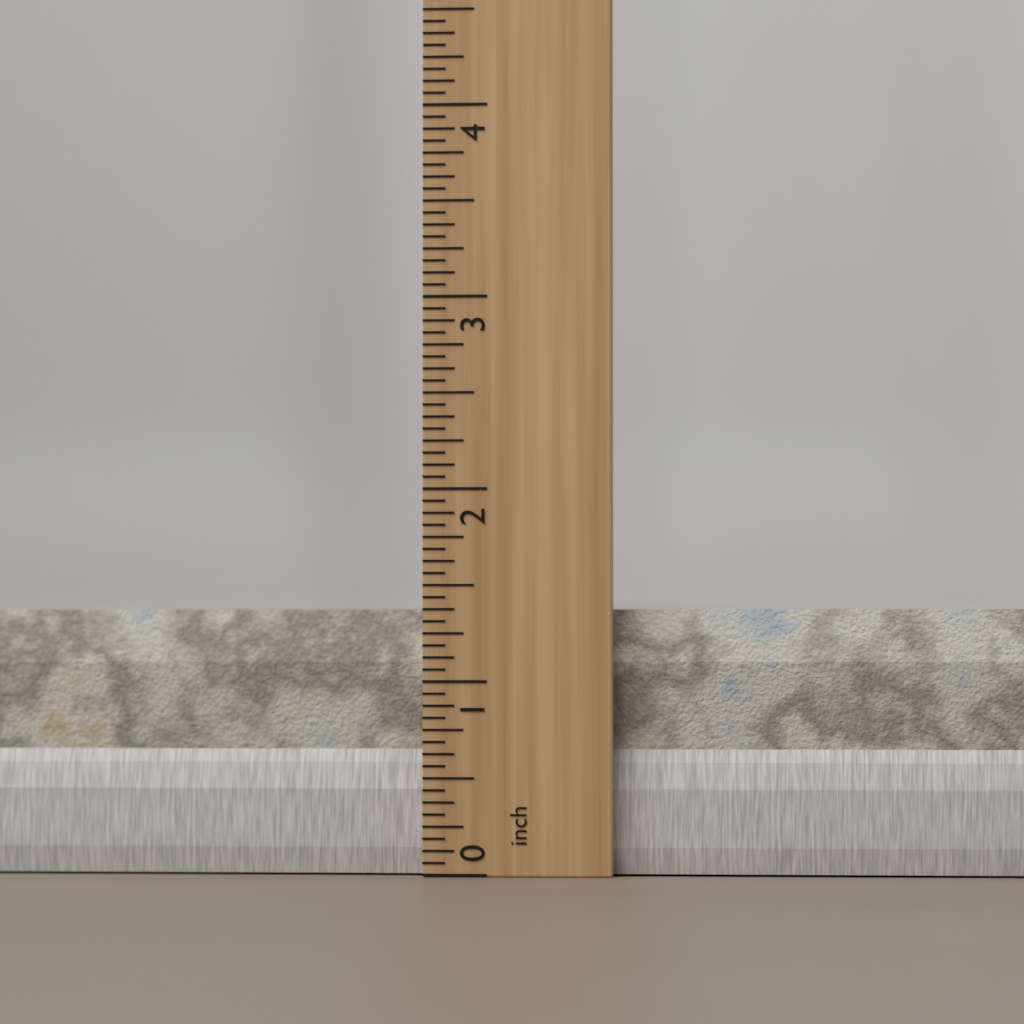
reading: 1.3750 inch
